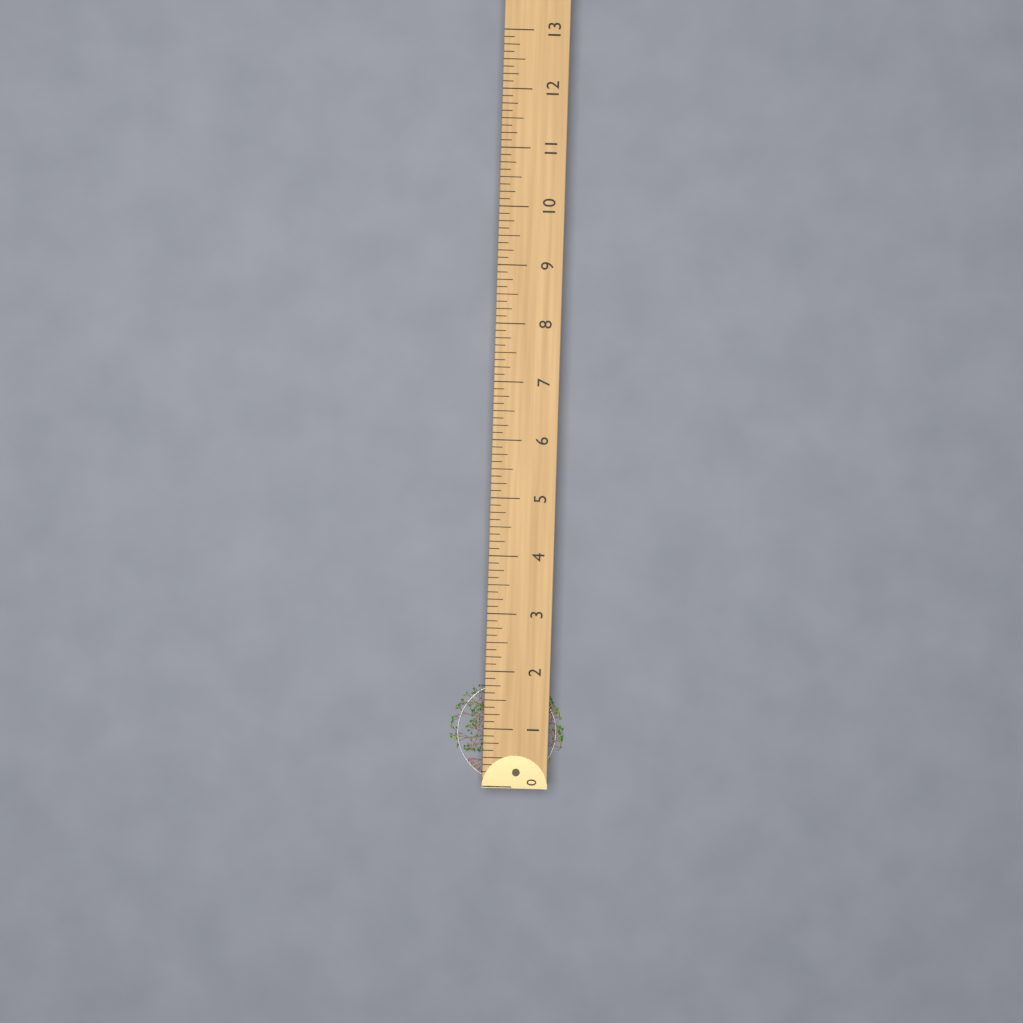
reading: 1.750 (no unit)
